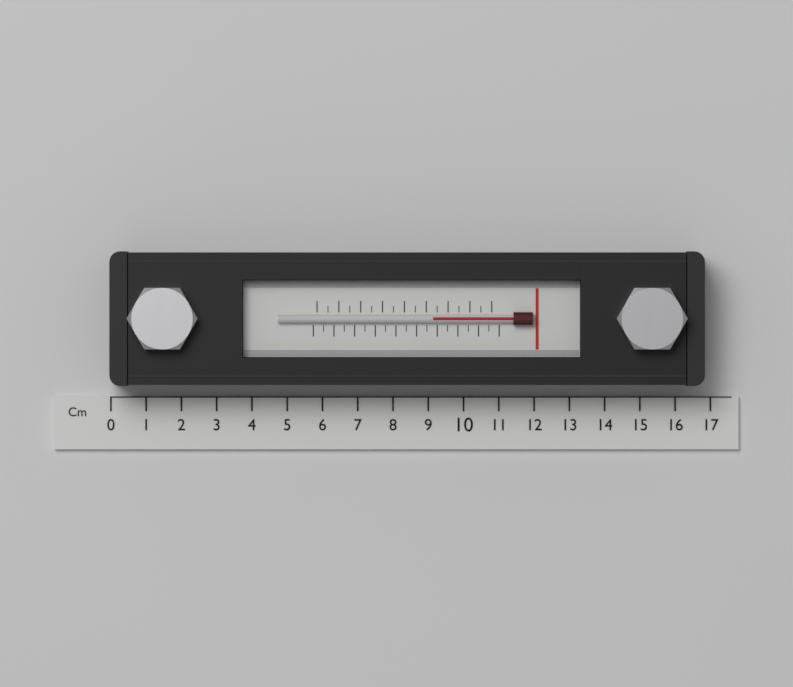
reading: 16.8 cm
